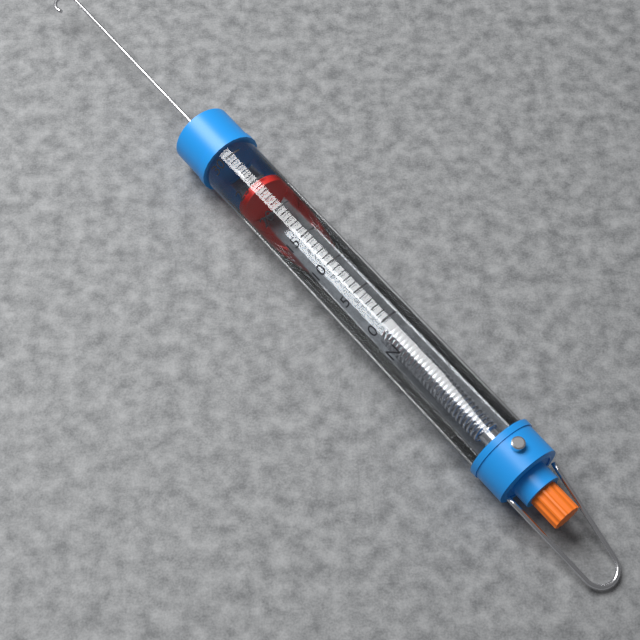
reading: 24 N
